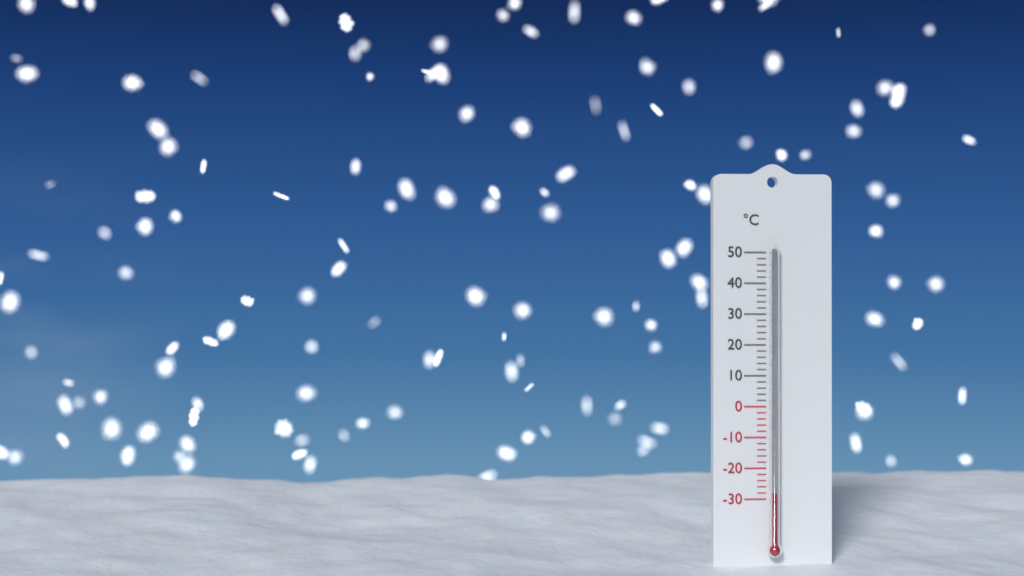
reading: -28 °C
